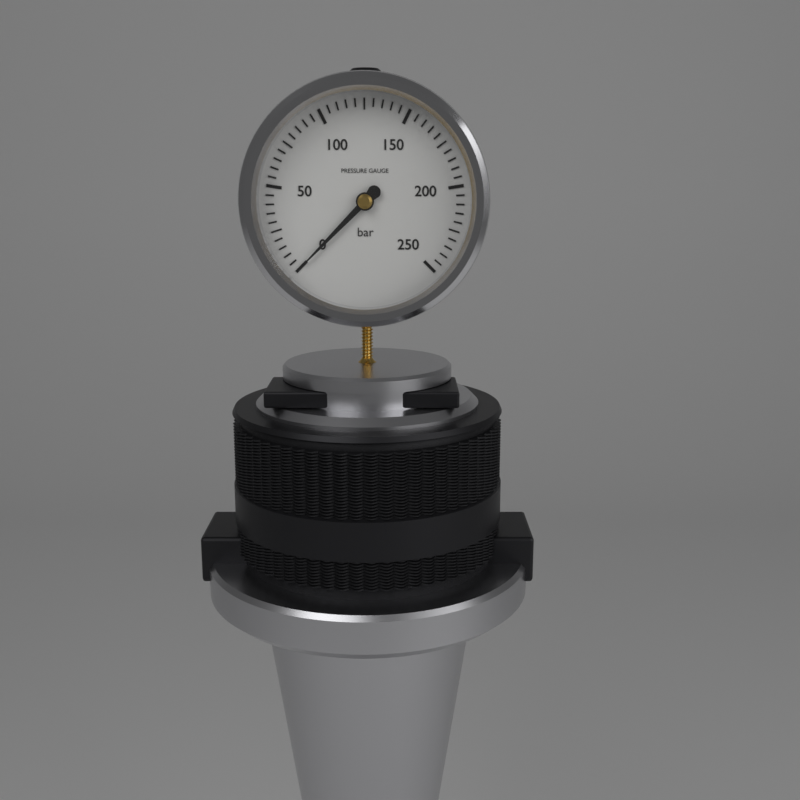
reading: 0 bar
